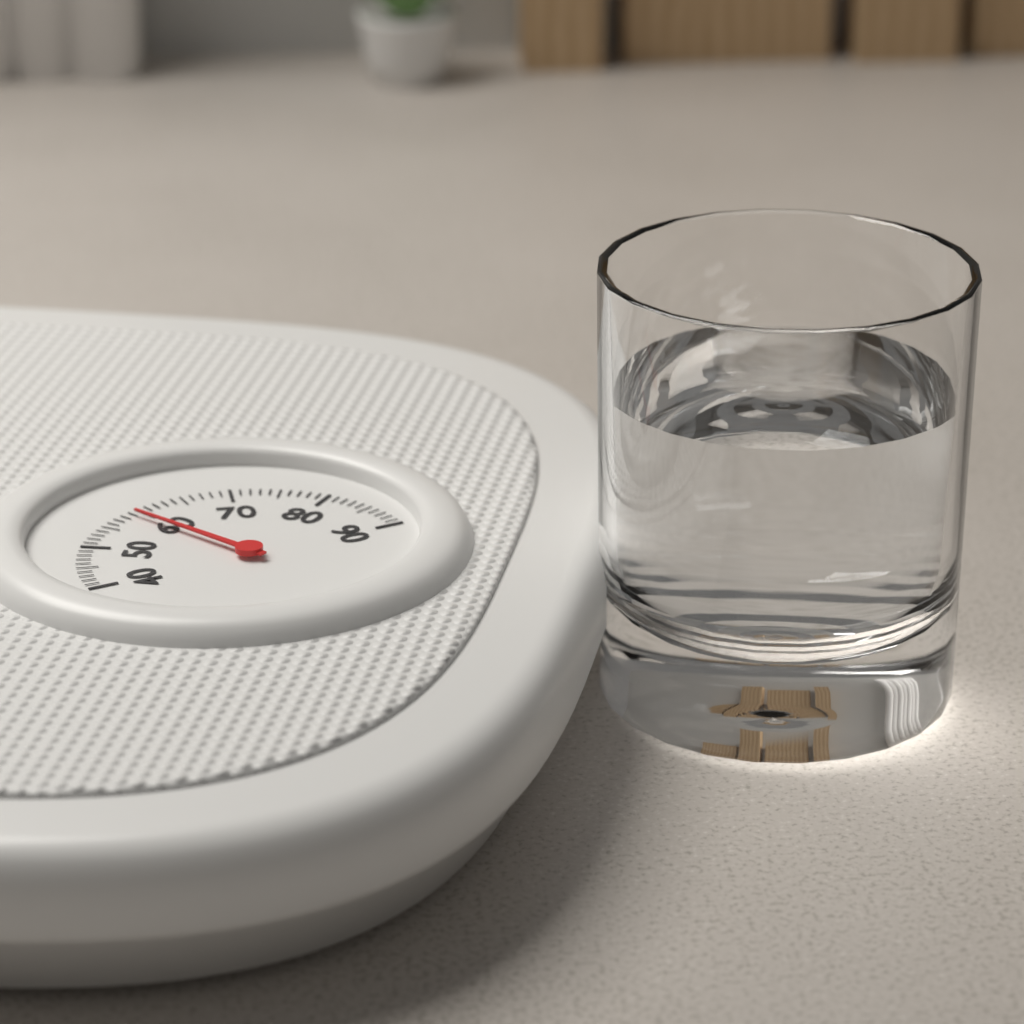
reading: 59 (no unit)
